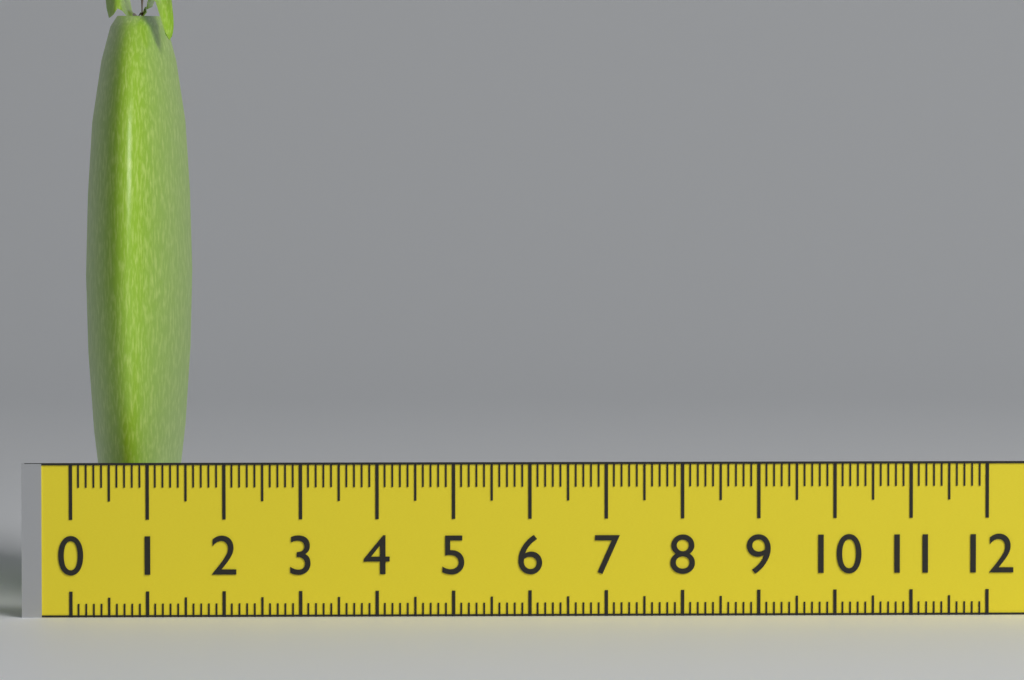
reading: 1.4 (no unit)
